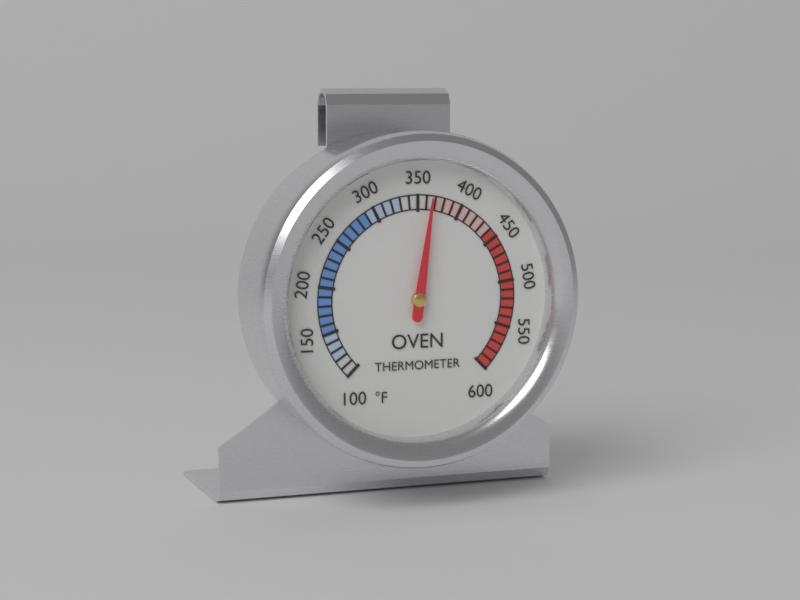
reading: 365 °F
